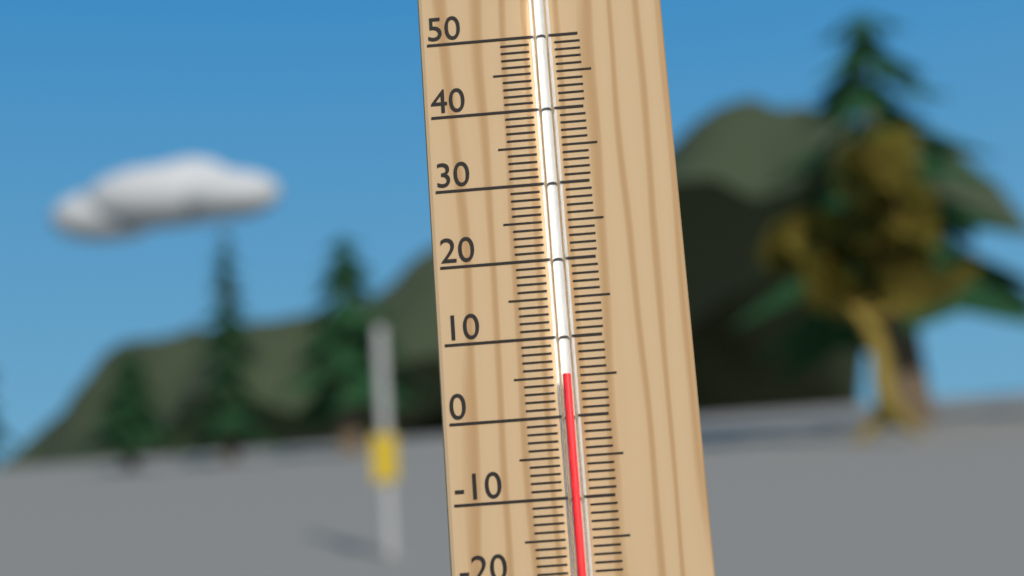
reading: 5 °C
